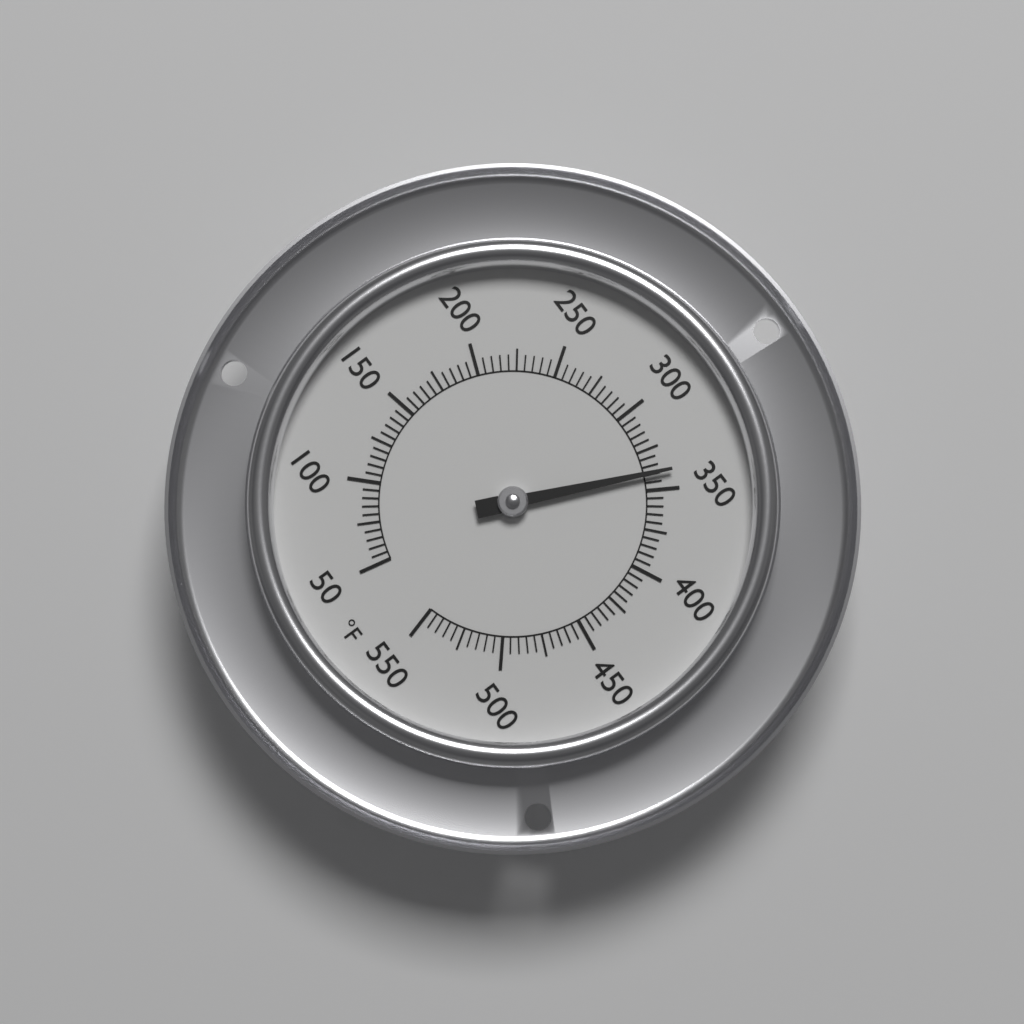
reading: 340 °F
